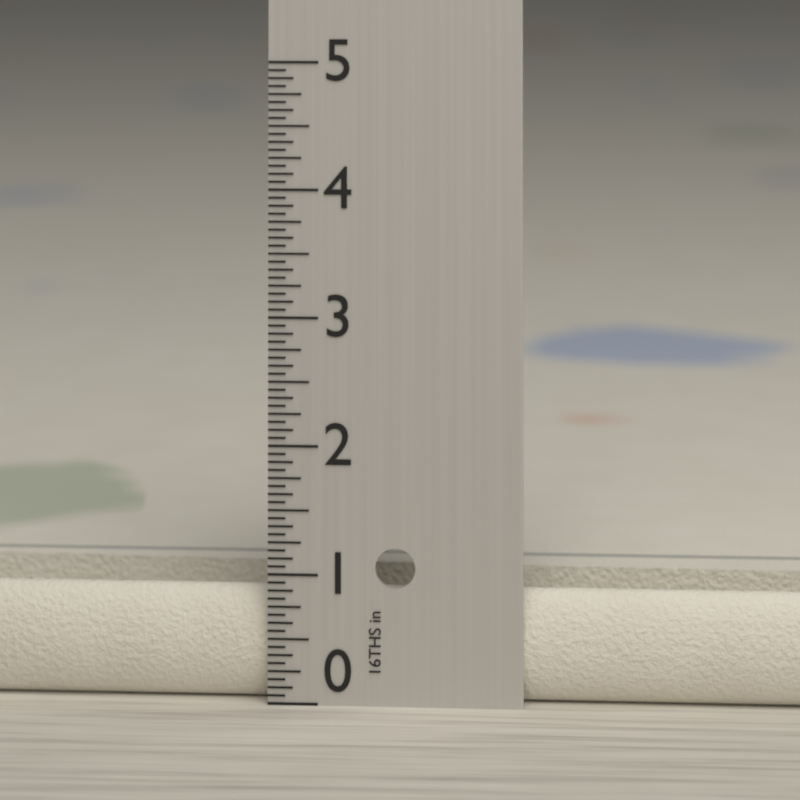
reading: 0.8750 in
